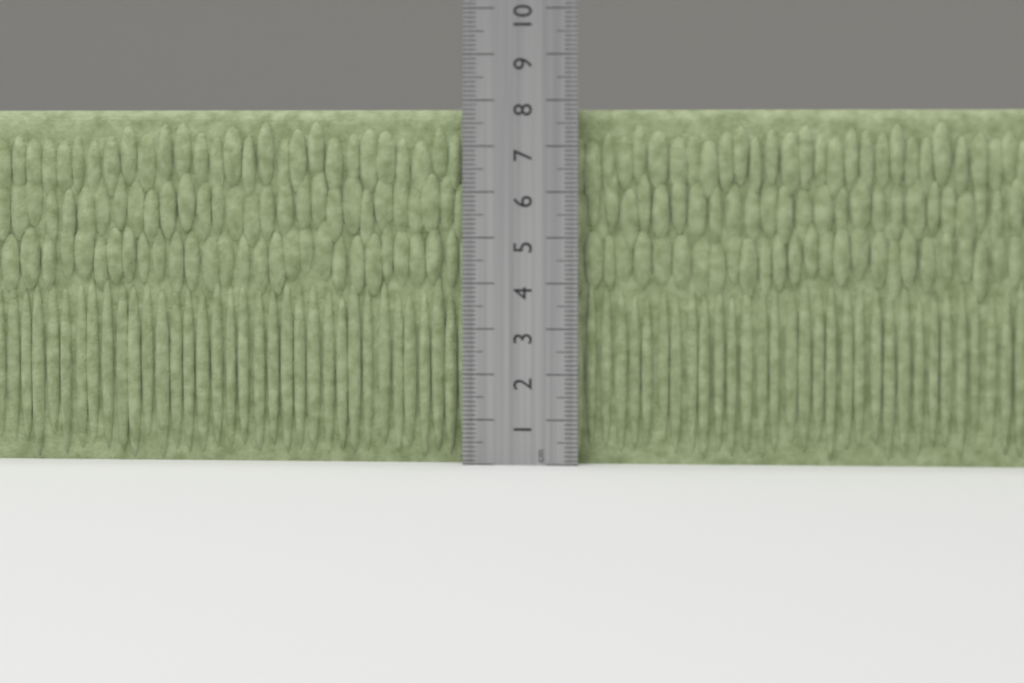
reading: 7.8 cm
